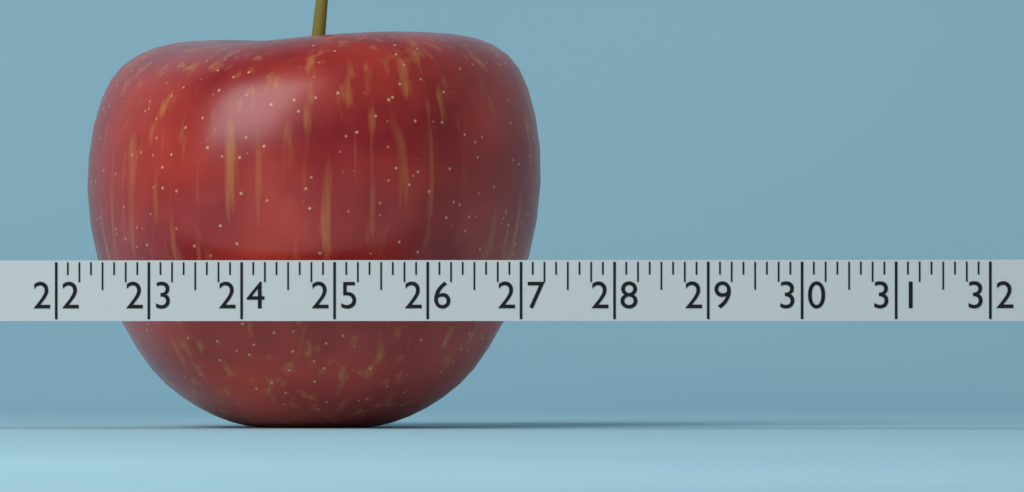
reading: 27.000 (no unit)
